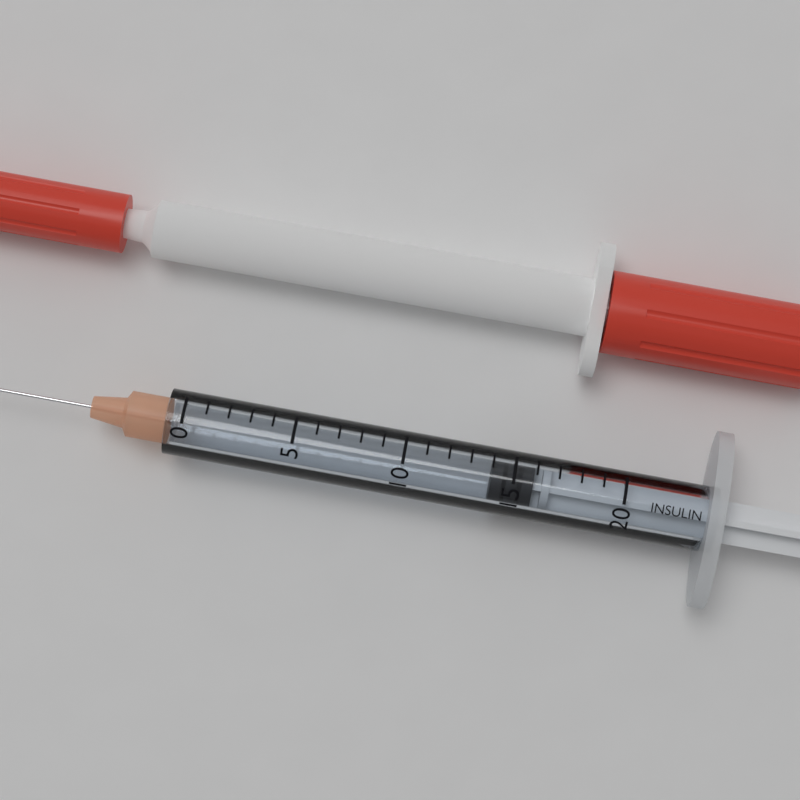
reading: 14 (no unit)
